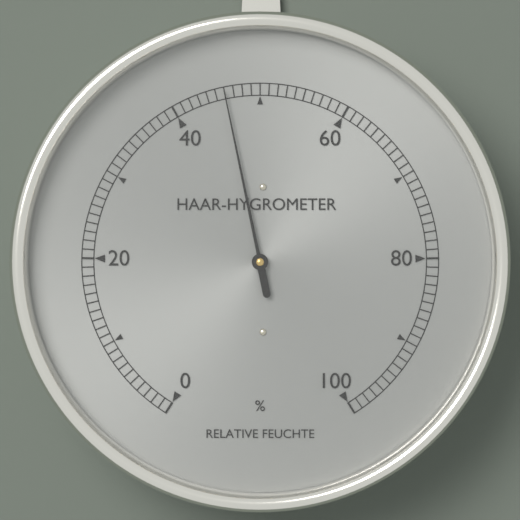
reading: 46 %
